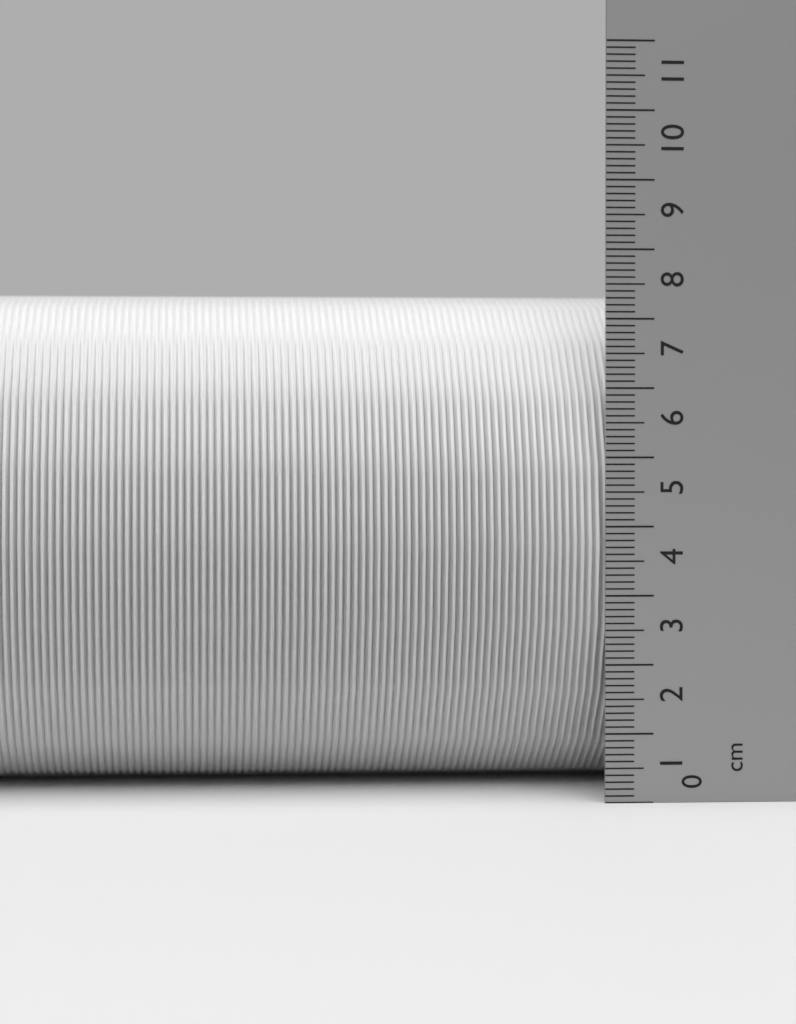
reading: 7.5 cm
